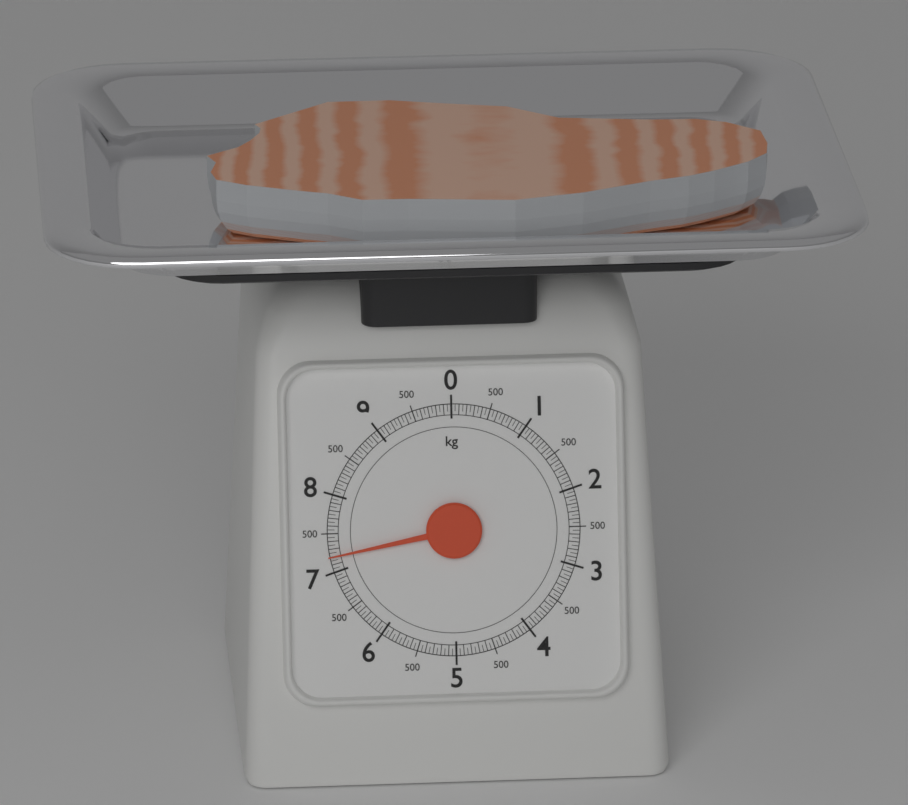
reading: 7.20 kg
